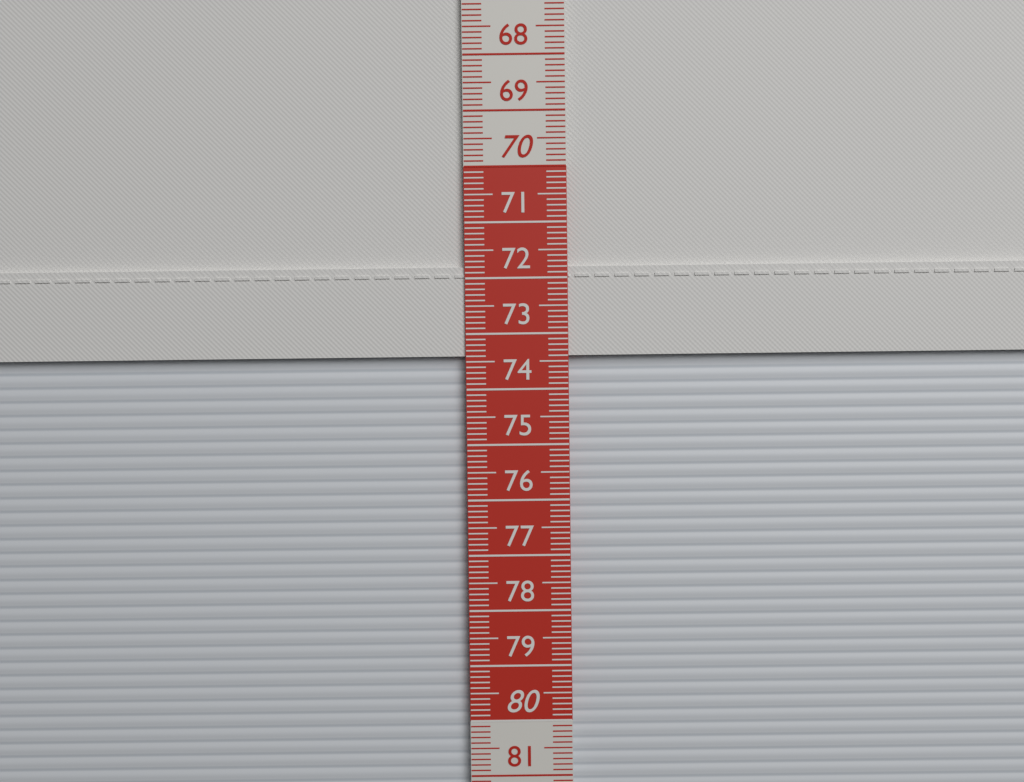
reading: 73.4 cm
